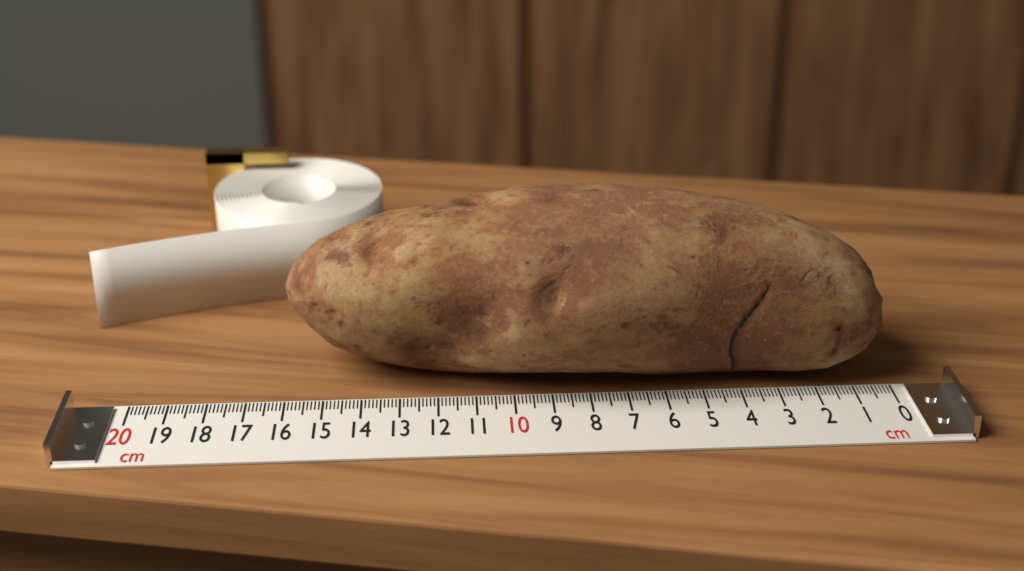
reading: 16.0 cm
